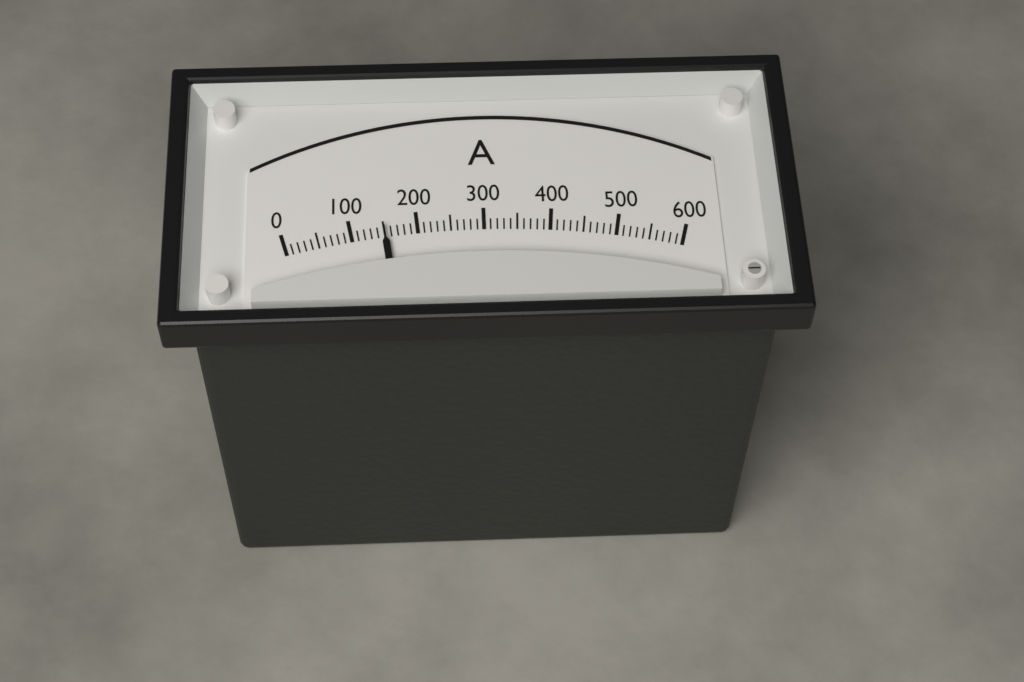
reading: 150 A
